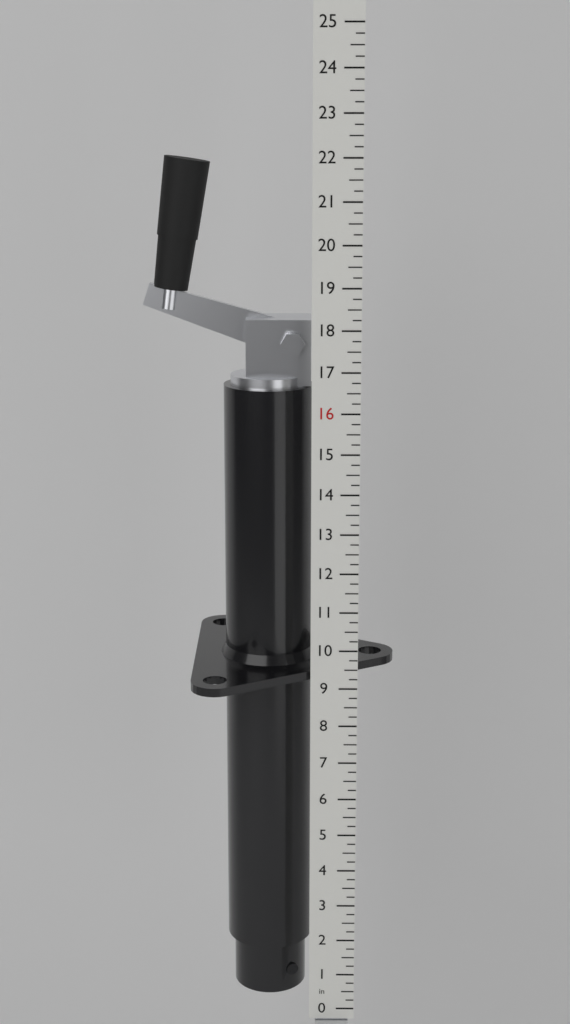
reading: 22.00 in
